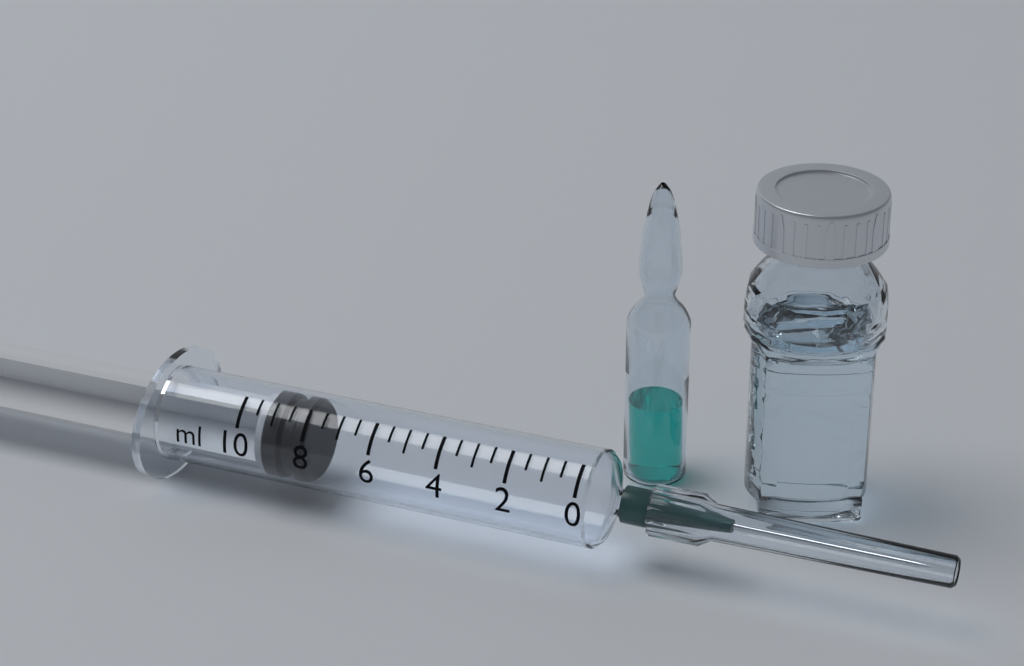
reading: 8.0 ml
